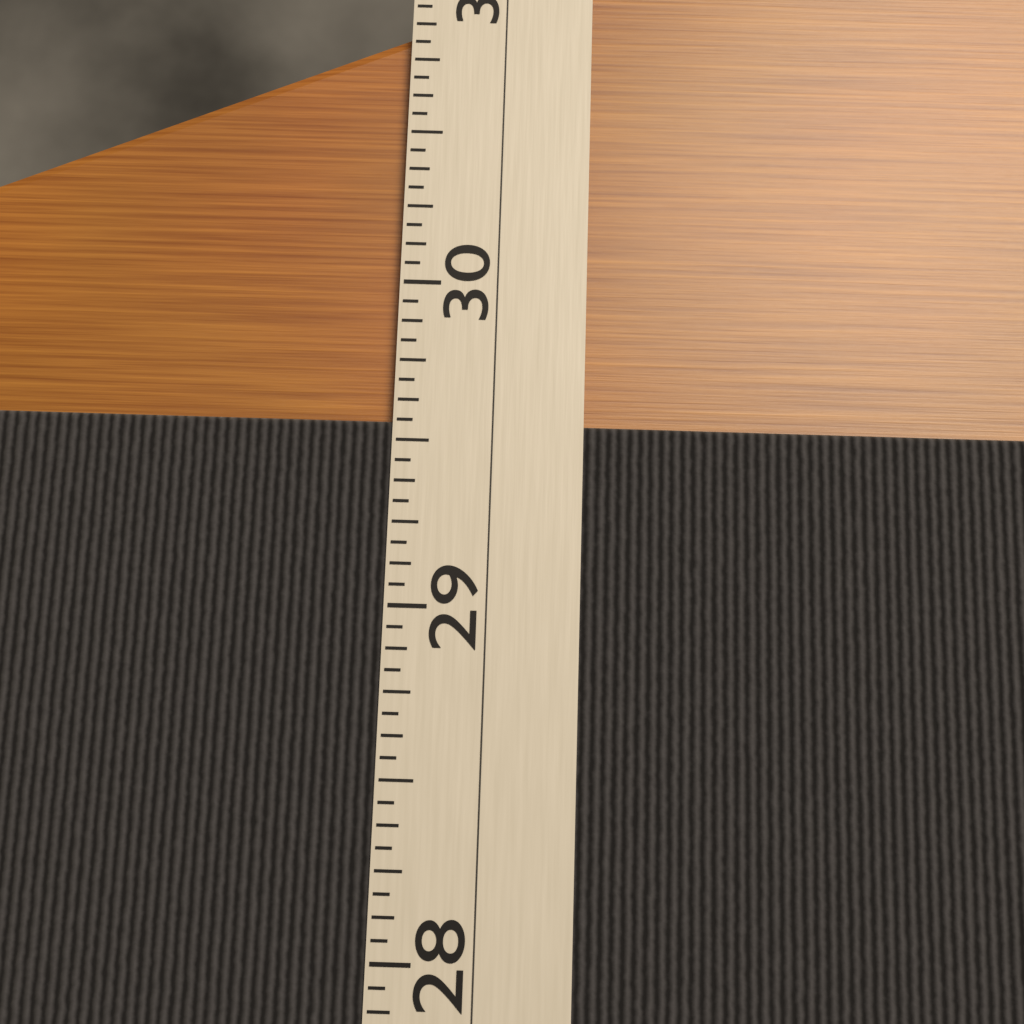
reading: 29.5625 (no unit)
